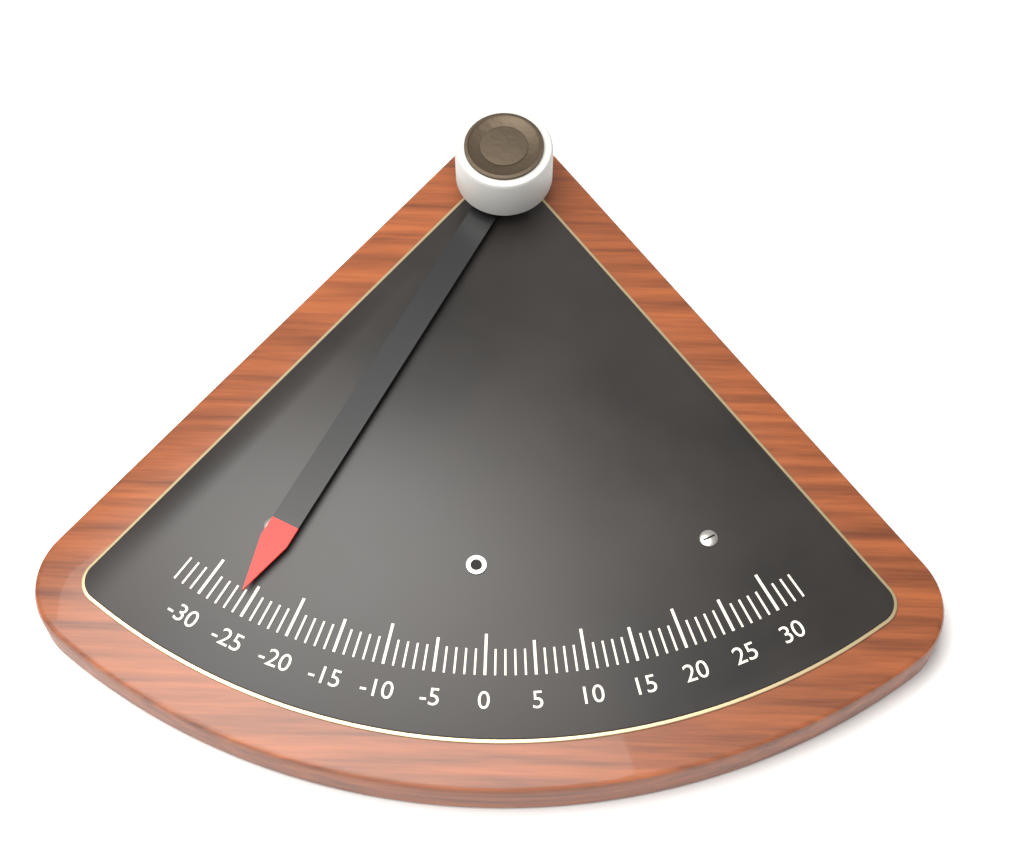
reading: -26 (no unit)
